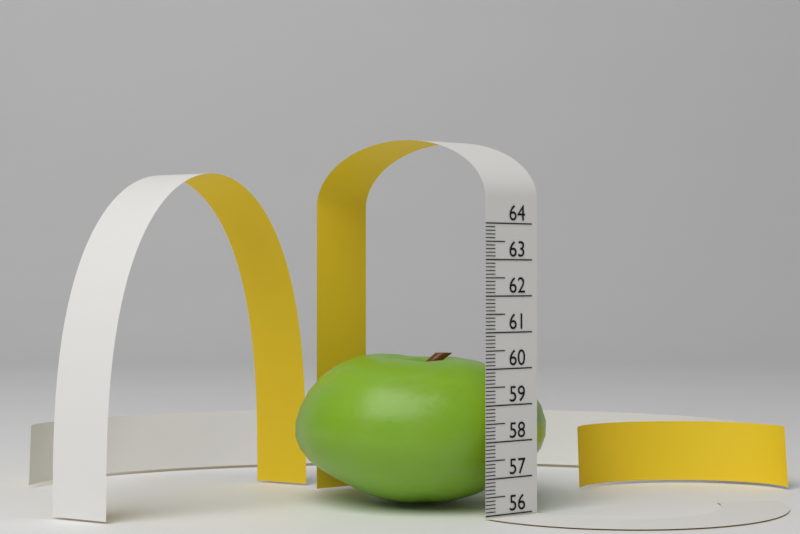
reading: 60.3 (no unit)
